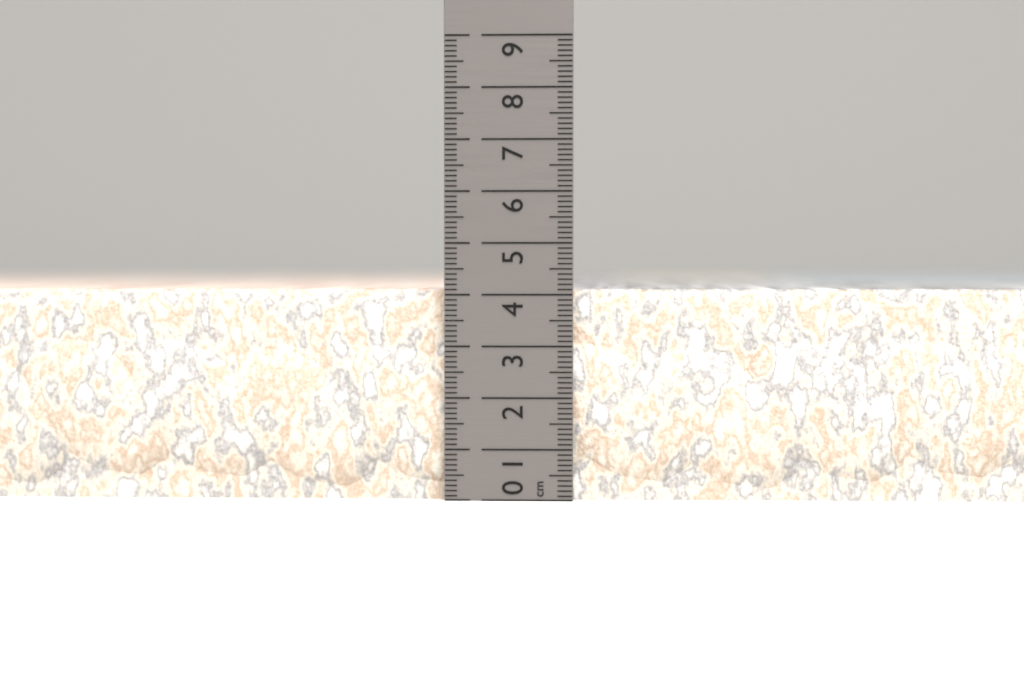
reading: 4.1 cm
